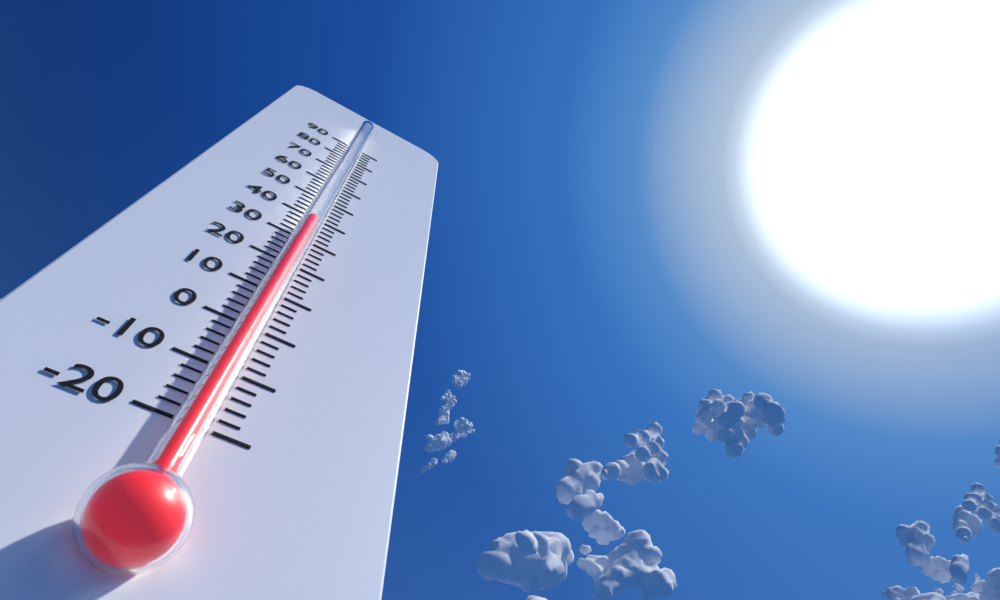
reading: 34 (no unit)
